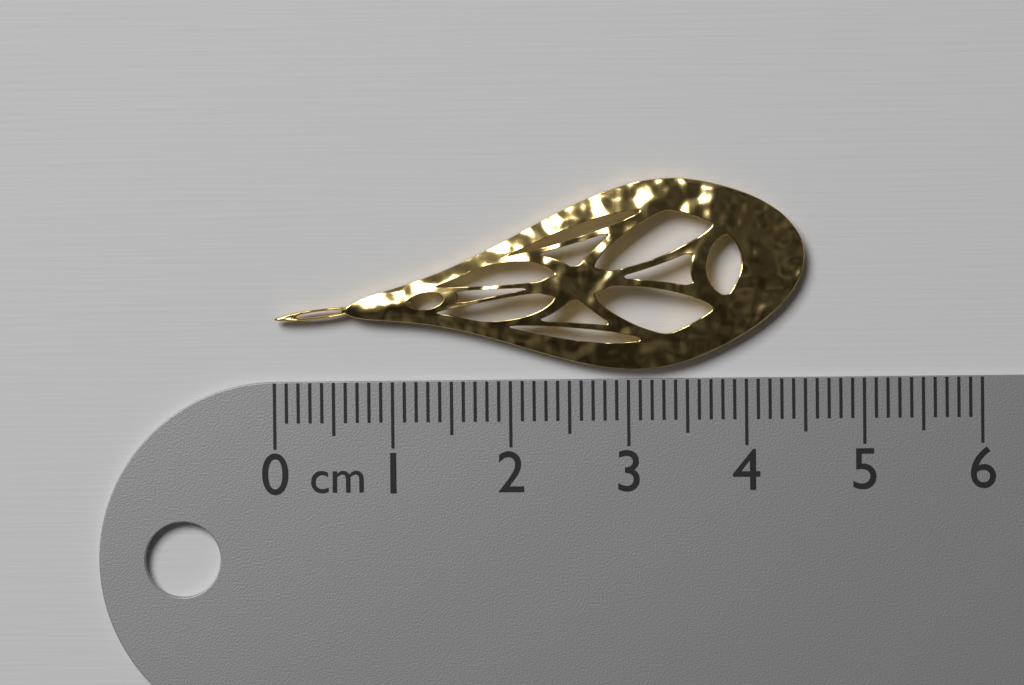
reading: 4.5 cm
